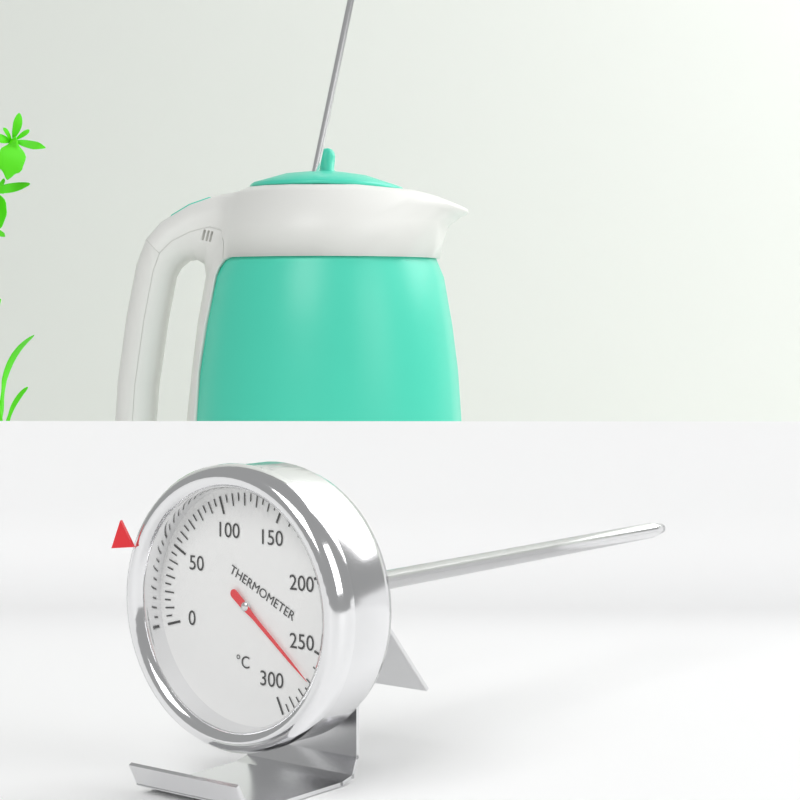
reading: 270 °C
